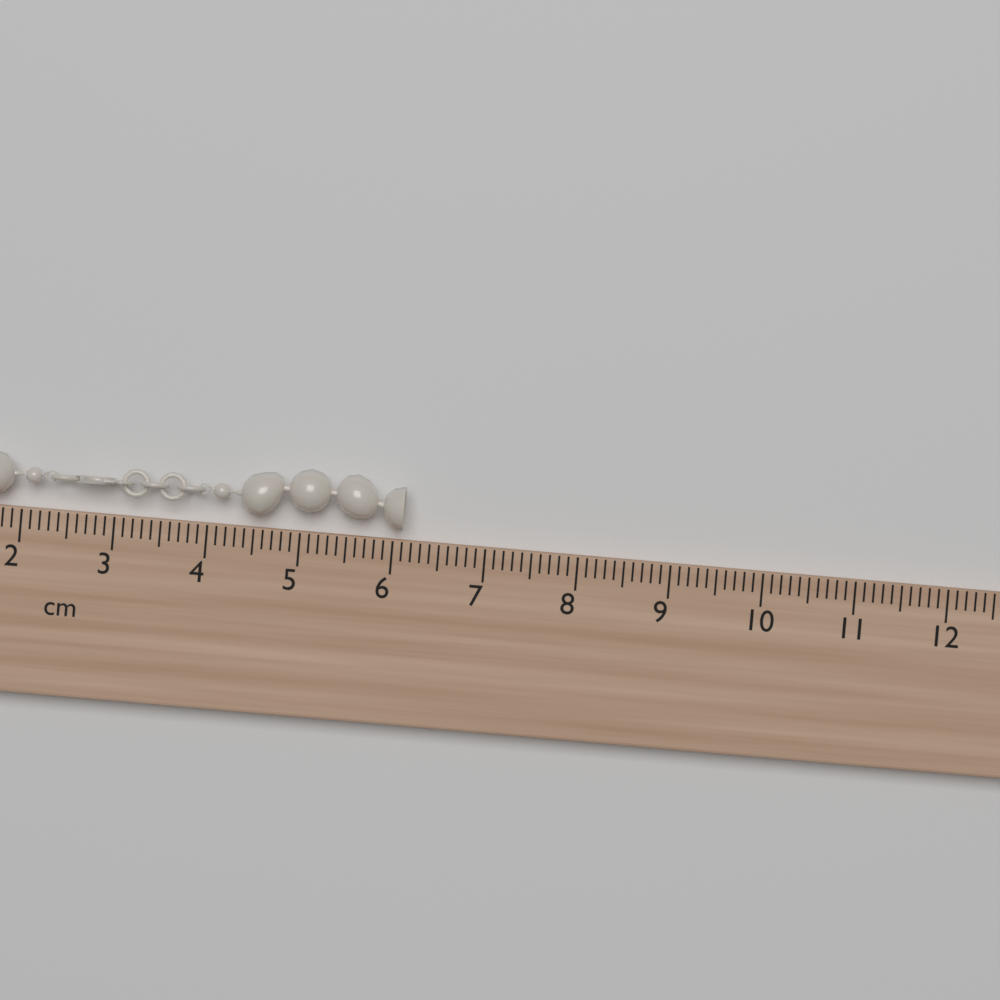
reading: 6.1 cm
